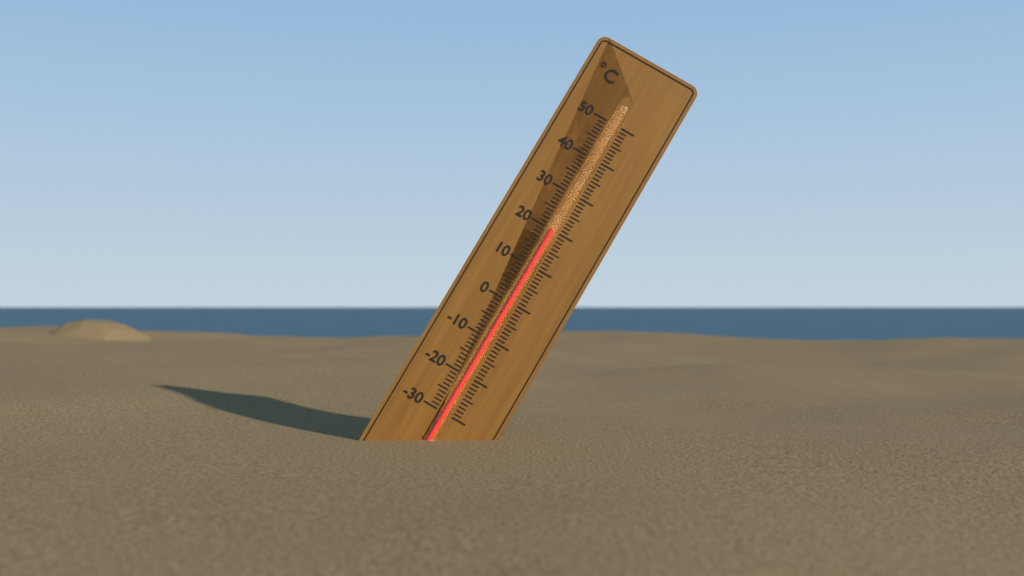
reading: 20 °C
